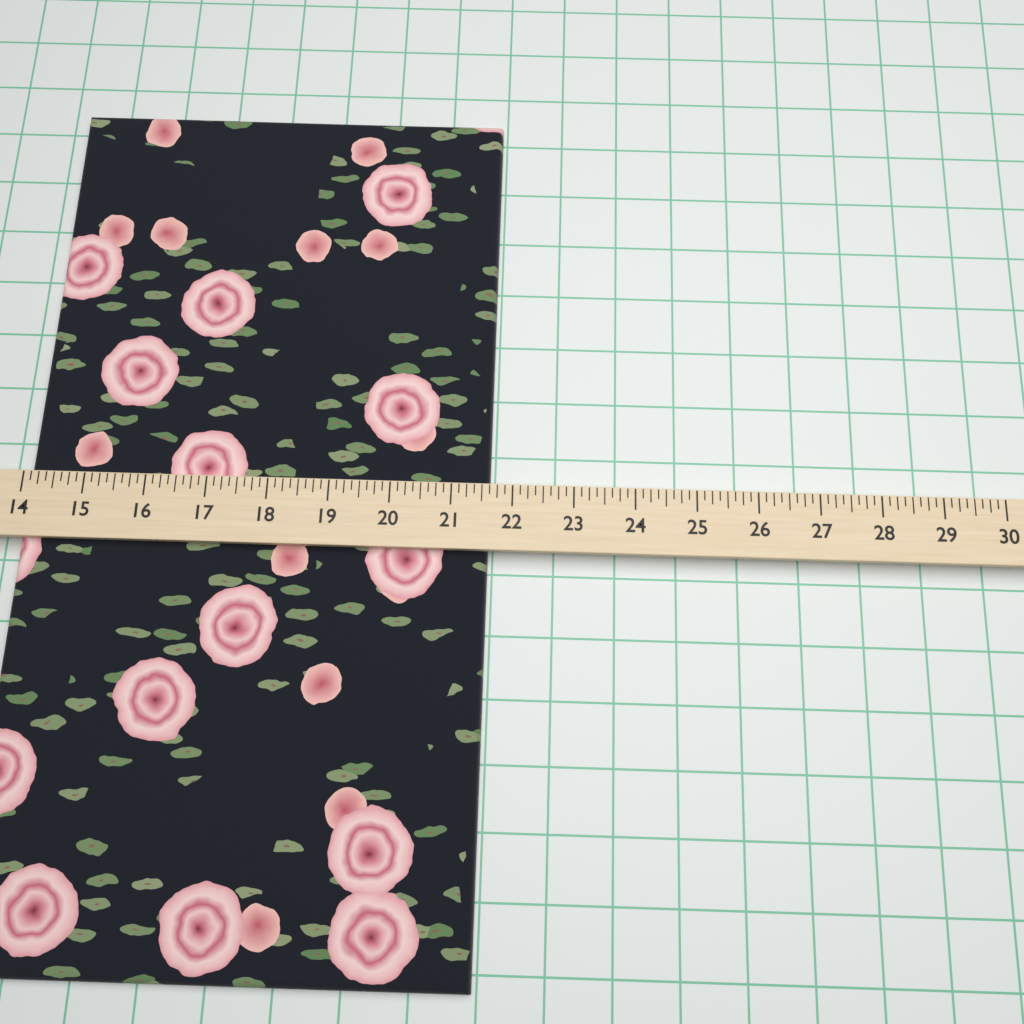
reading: 21.625 (no unit)
